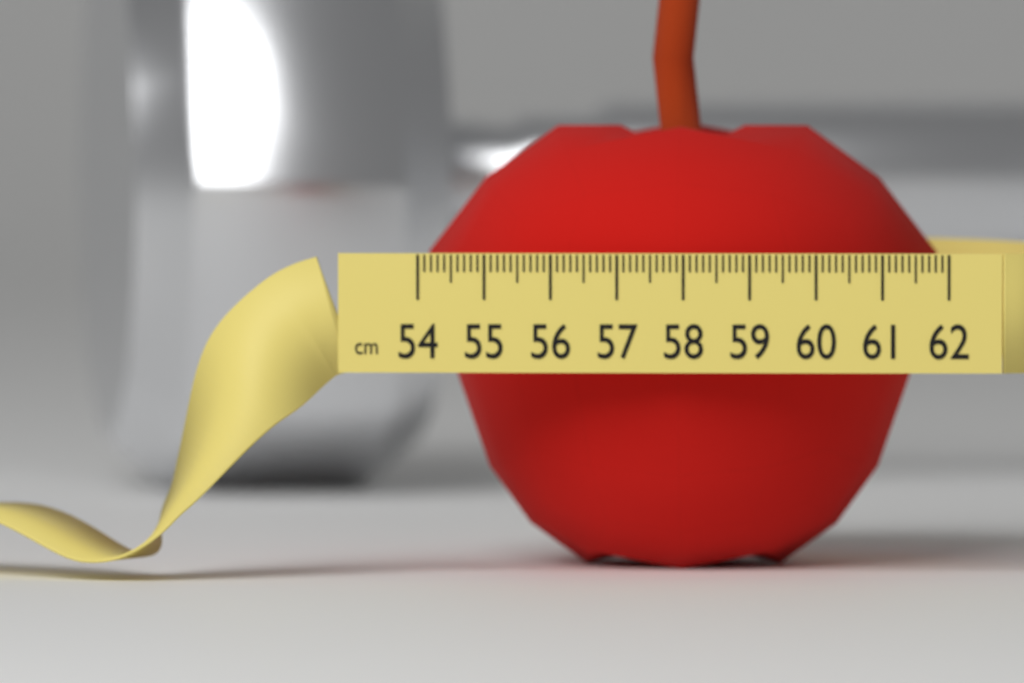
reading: 61.8 cm
